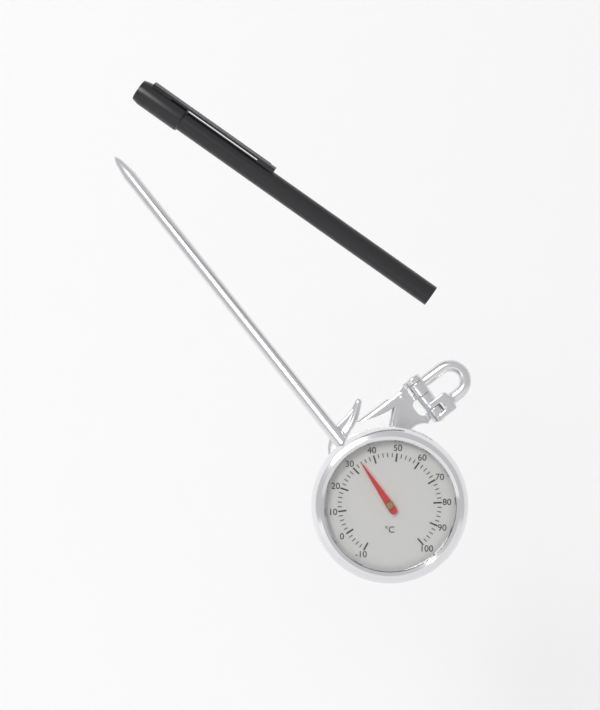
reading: 34 °C
